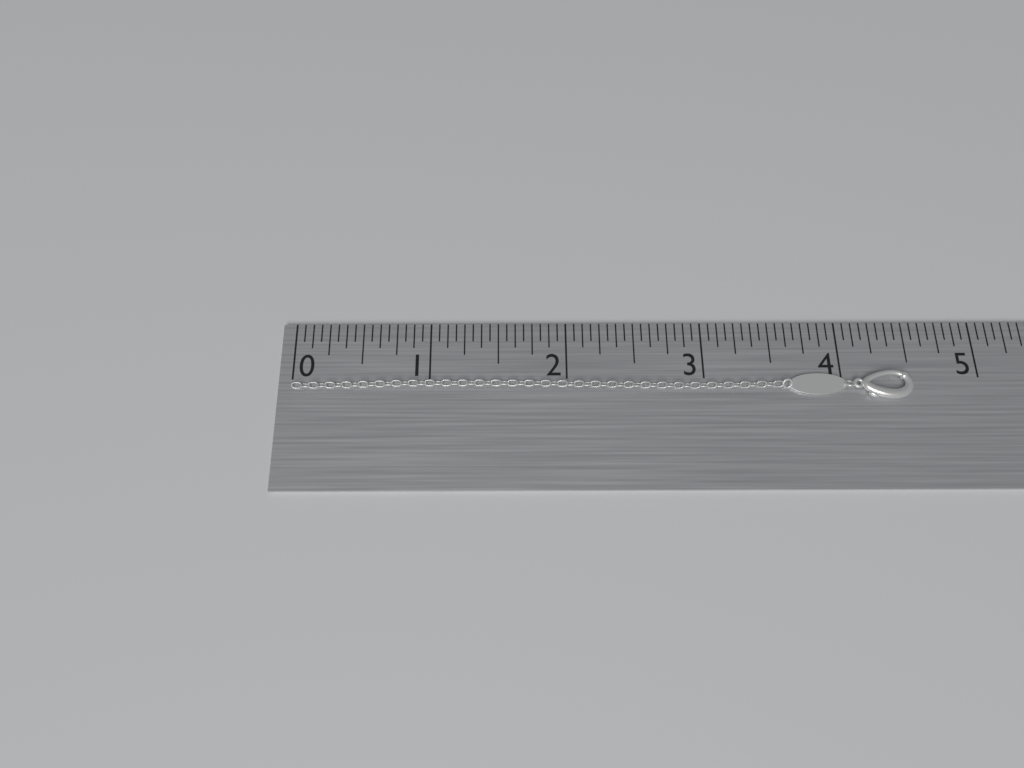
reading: 4.5000 in
